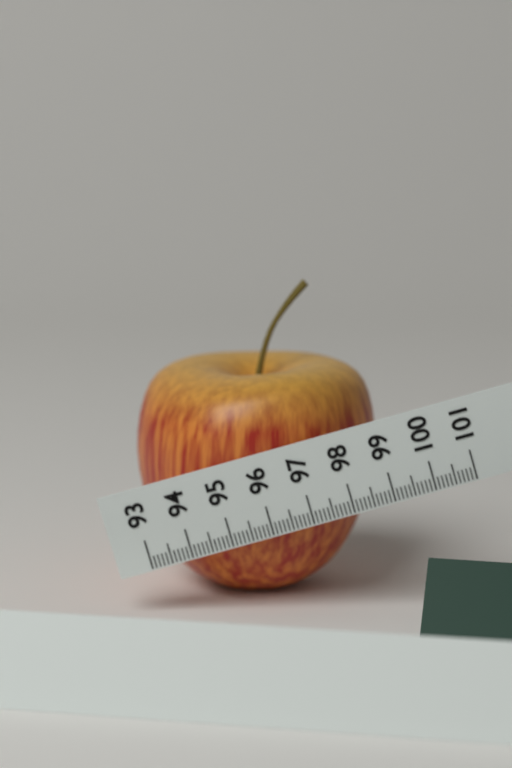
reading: 99.1 (no unit)
